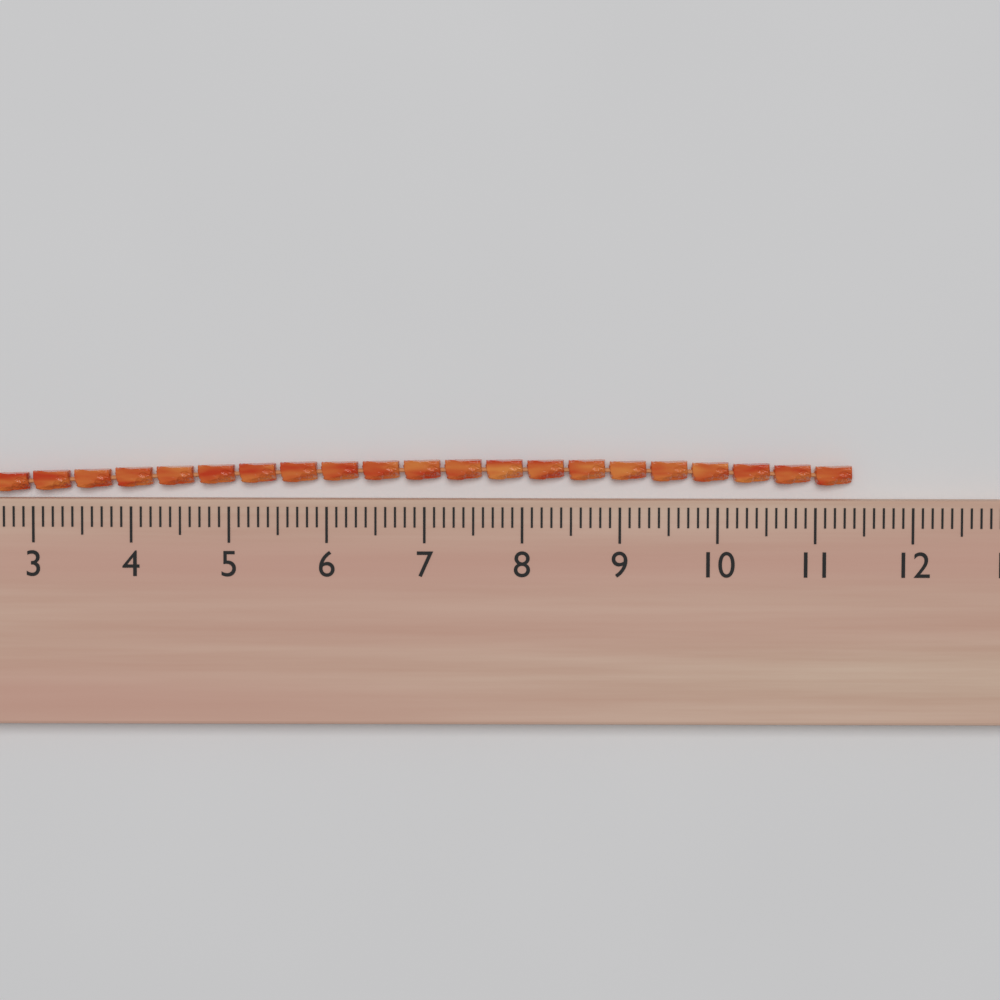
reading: 11.4 (no unit)
